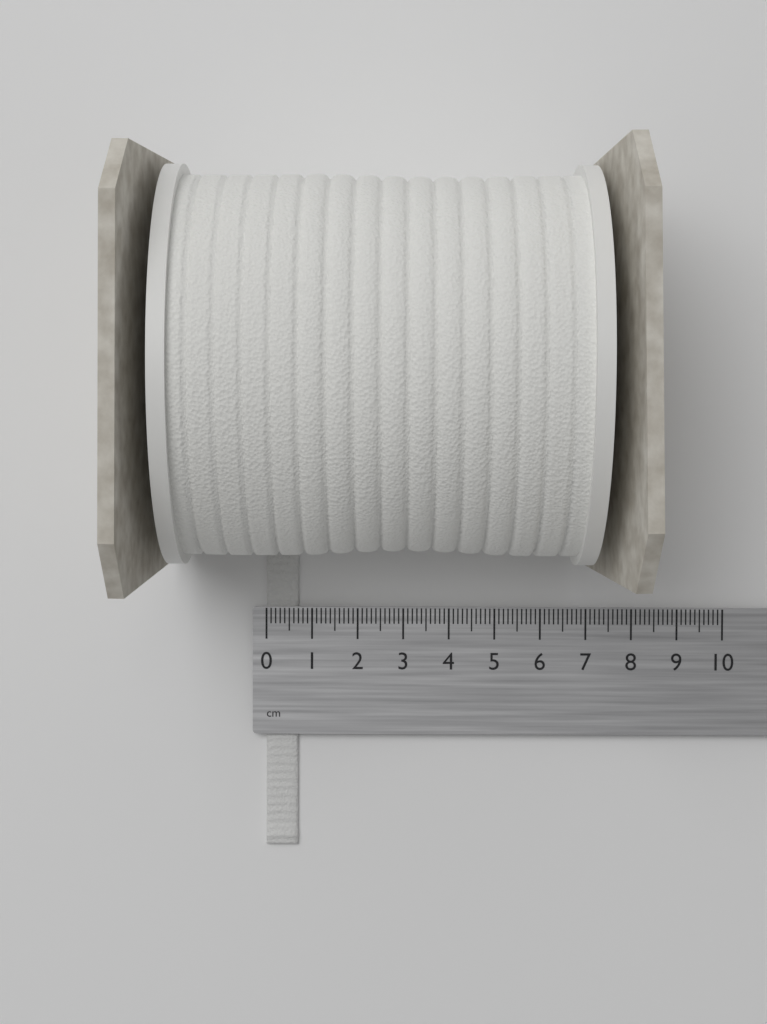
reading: 0.7 cm
